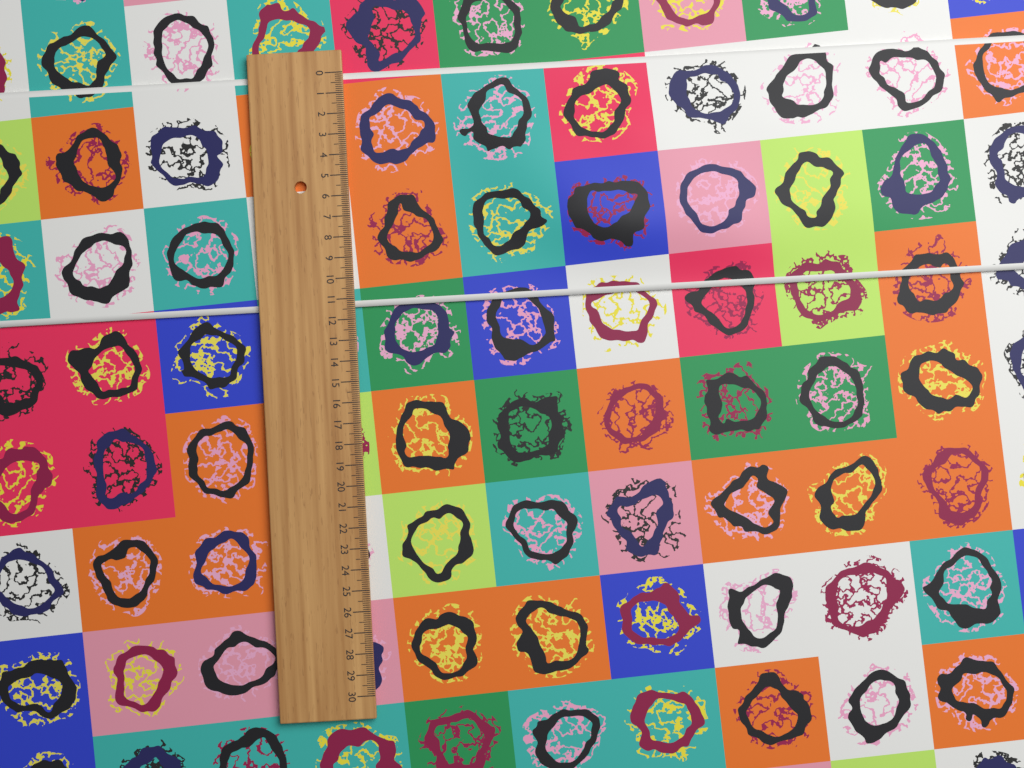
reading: 11.4 (no unit)
